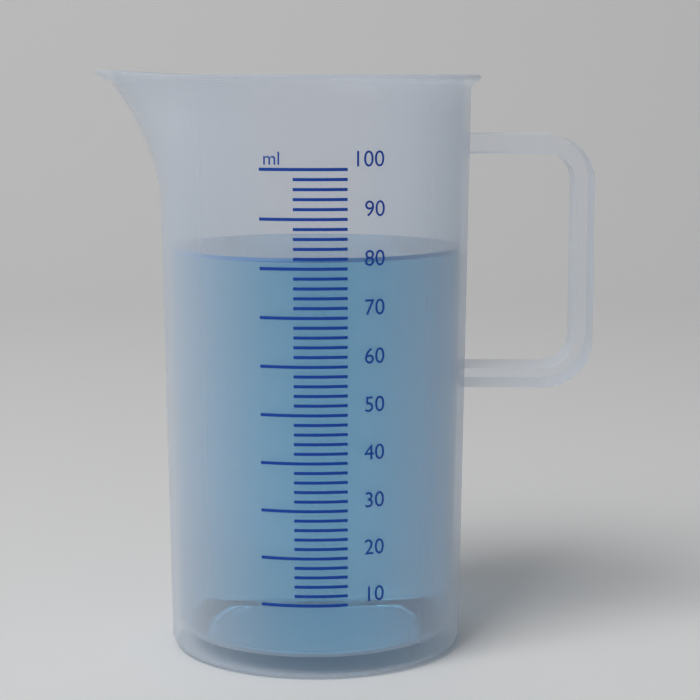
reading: 82 ml
